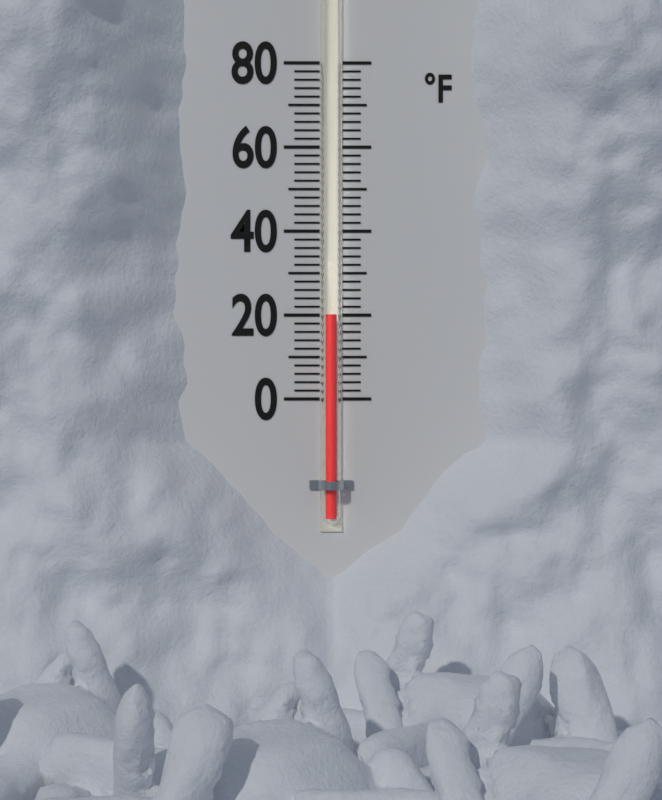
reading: 20 °F
